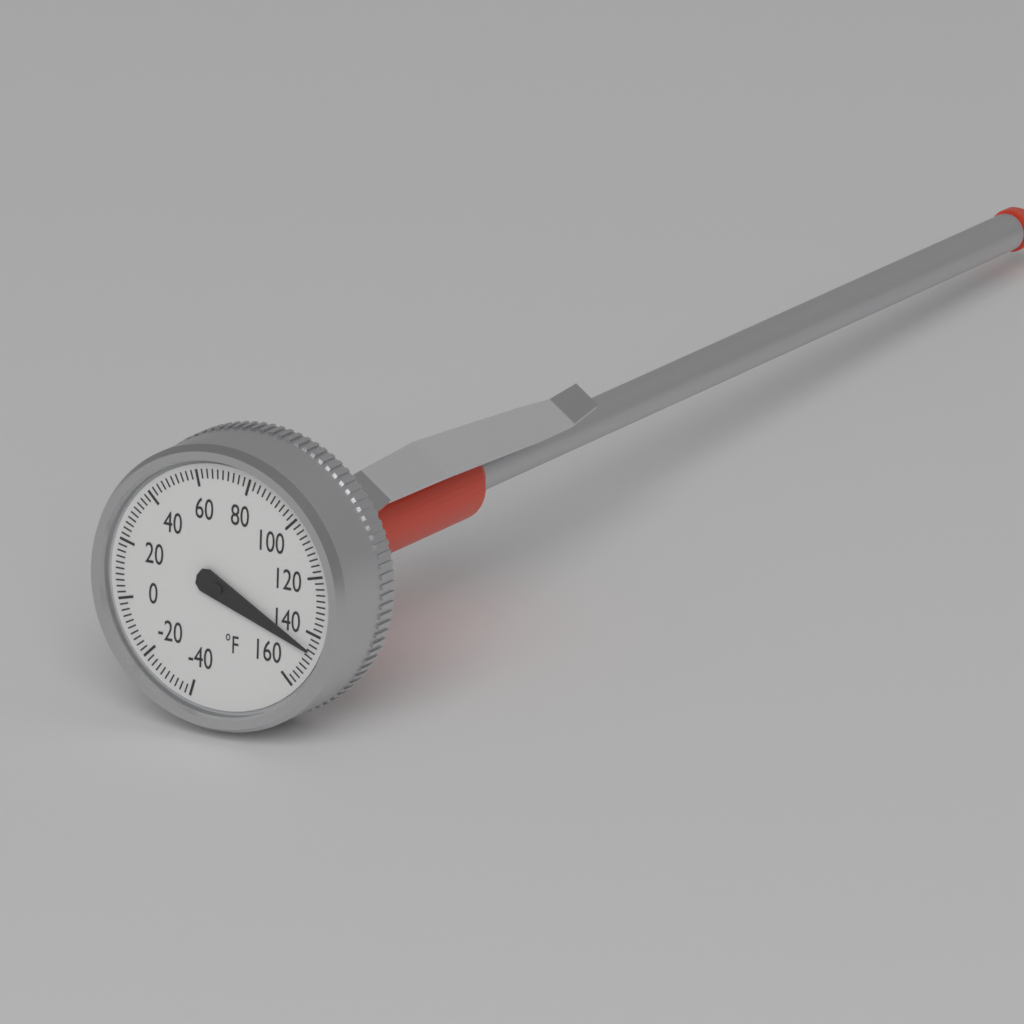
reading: 146 °F
